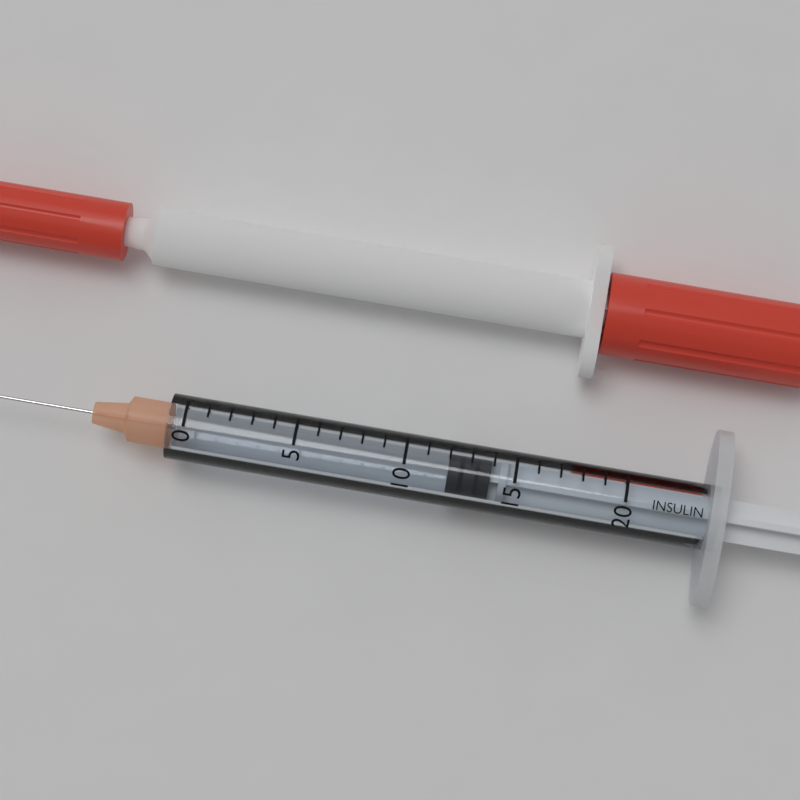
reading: 12 (no unit)
